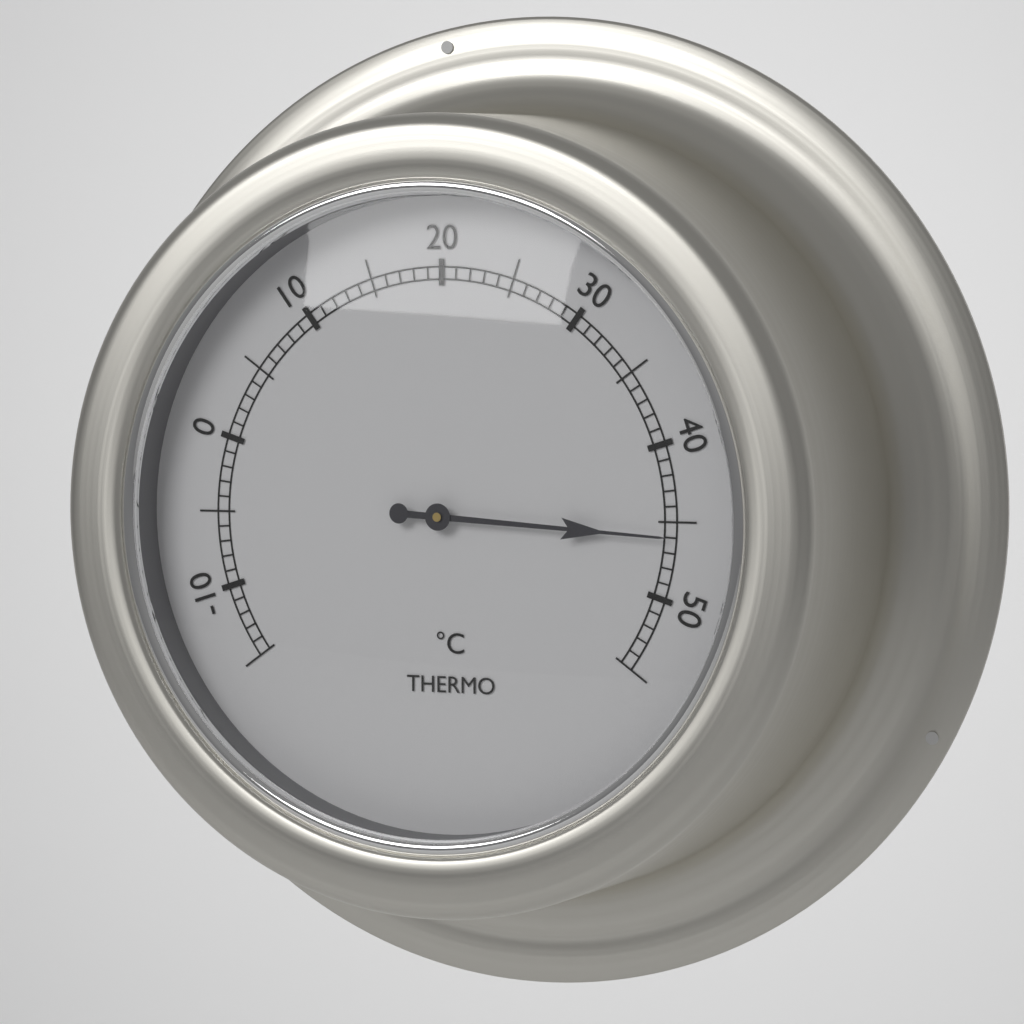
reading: 46 °C
